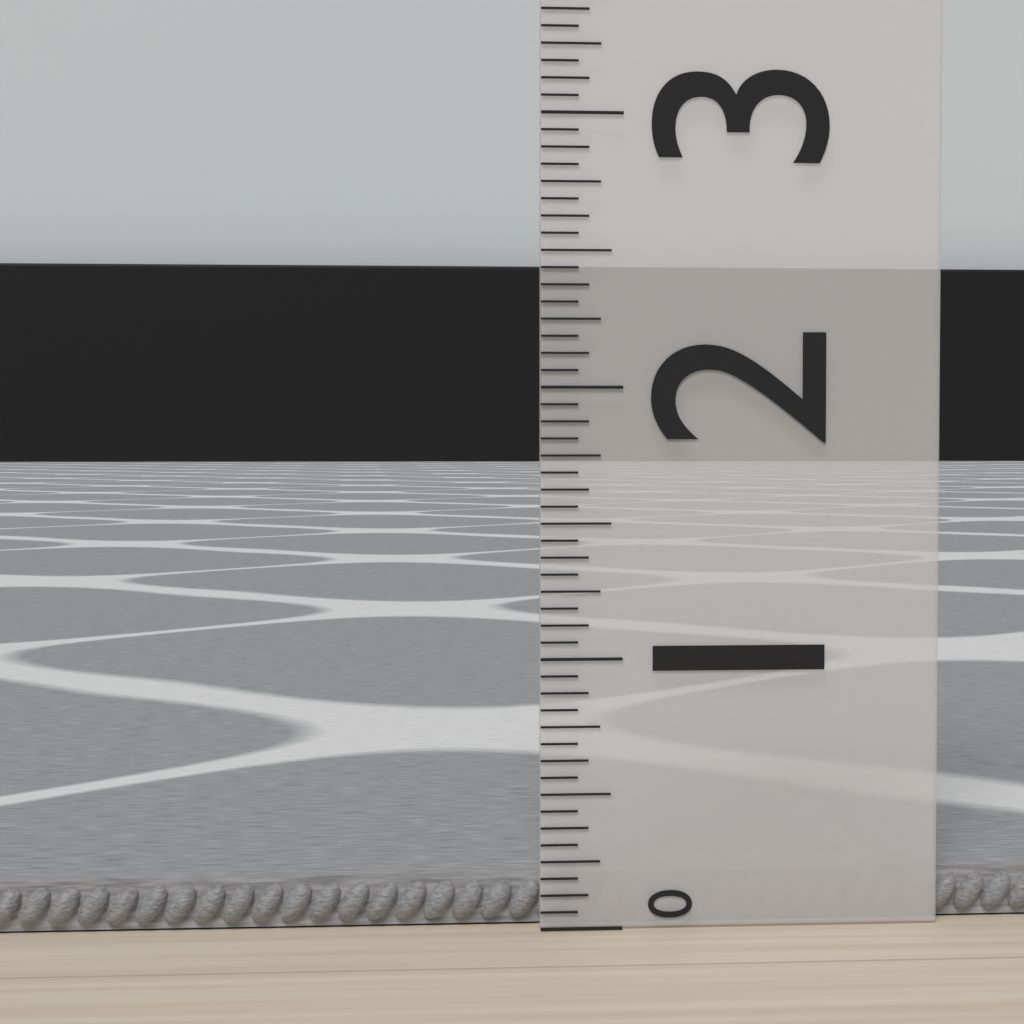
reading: 0.1875 (no unit)
